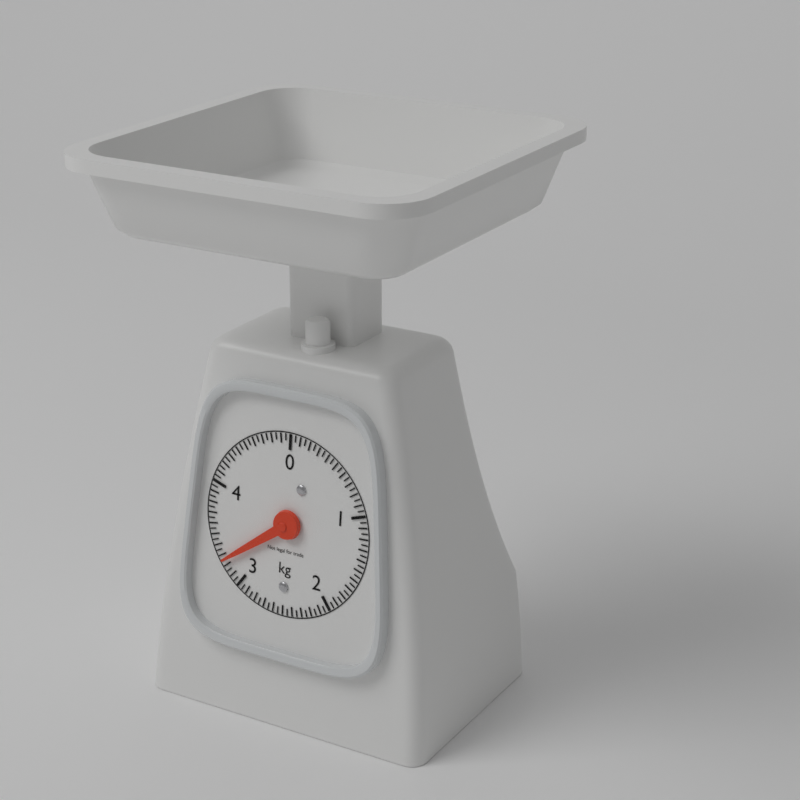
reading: 3.25 kg
